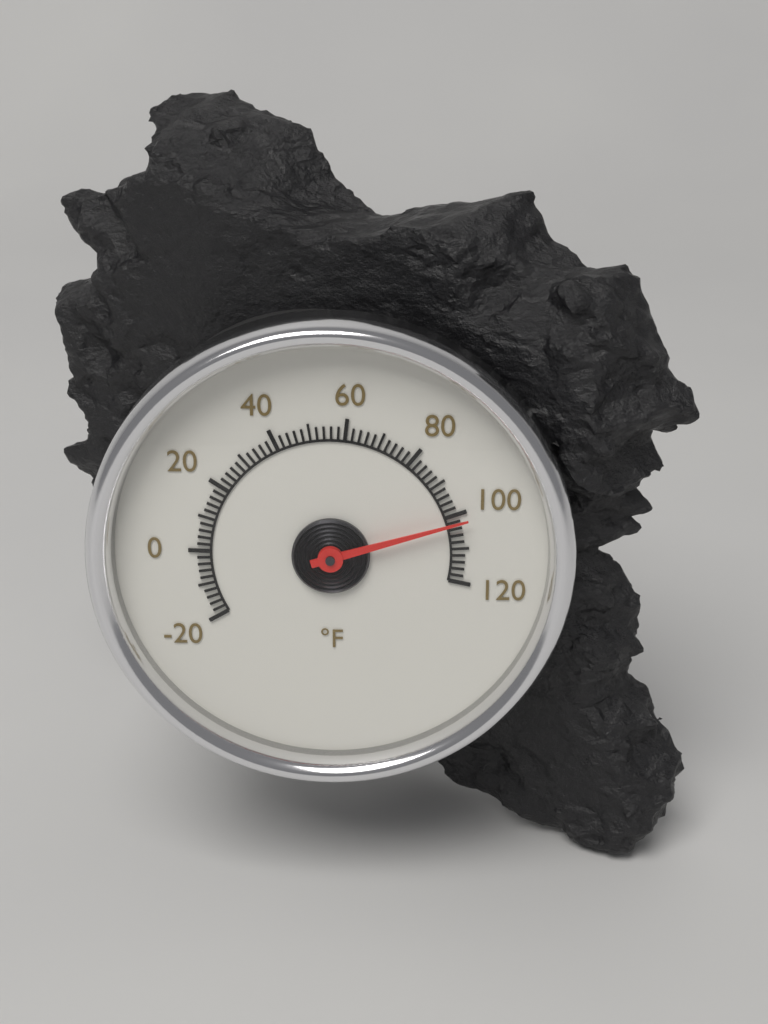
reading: 102 °F
